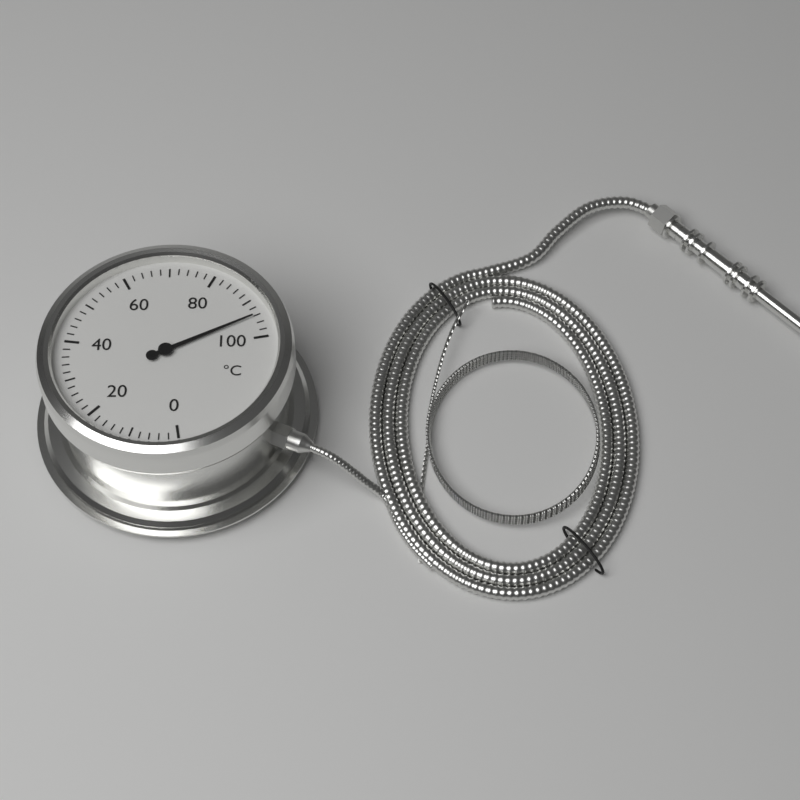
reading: 94 °C
